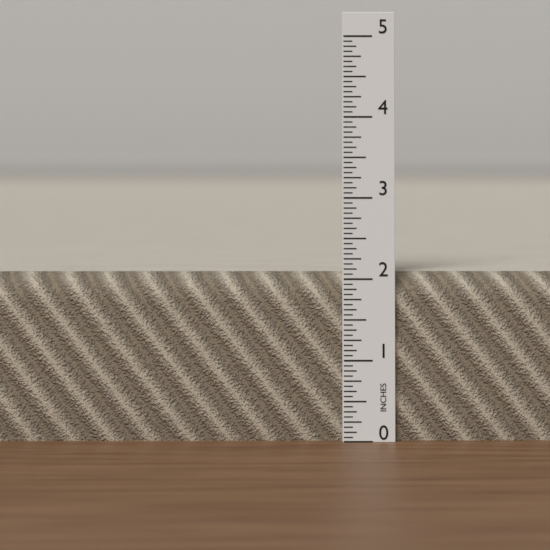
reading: 2.0625 in
